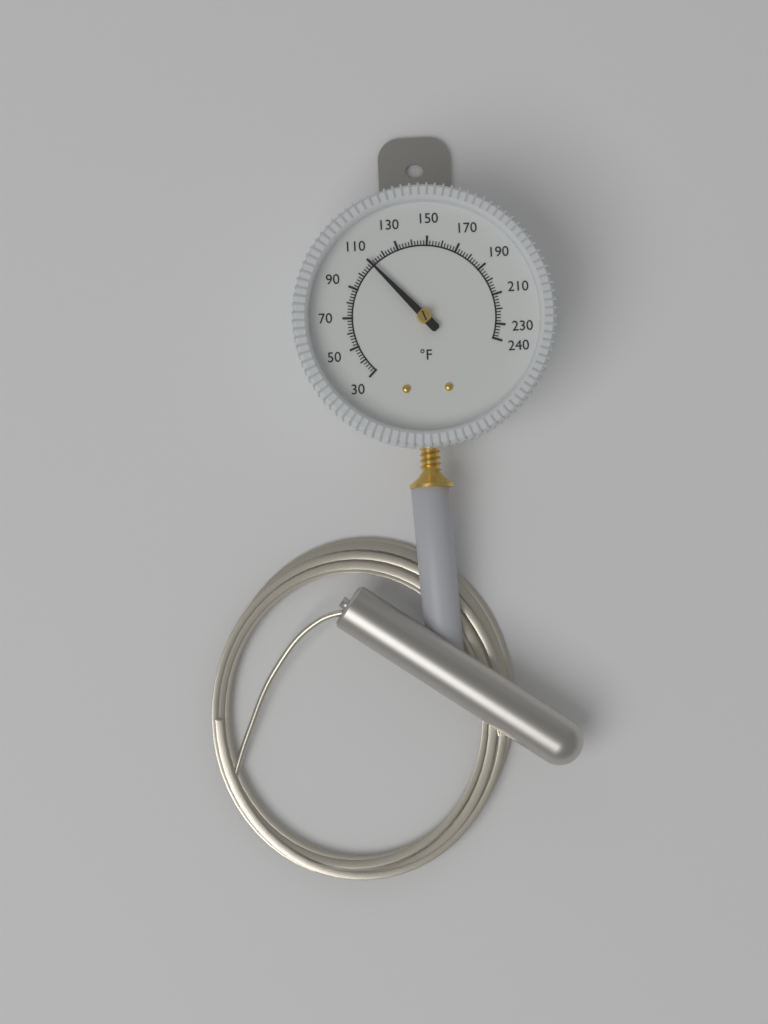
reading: 110 °F
